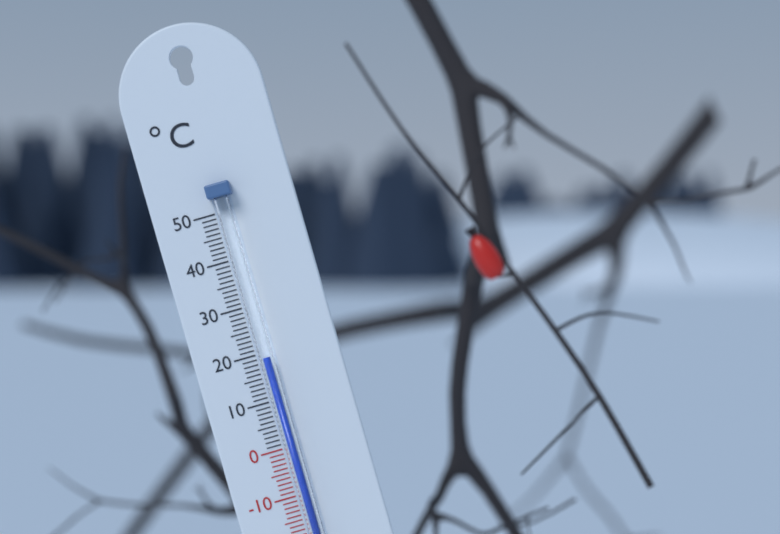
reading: 19 °C
